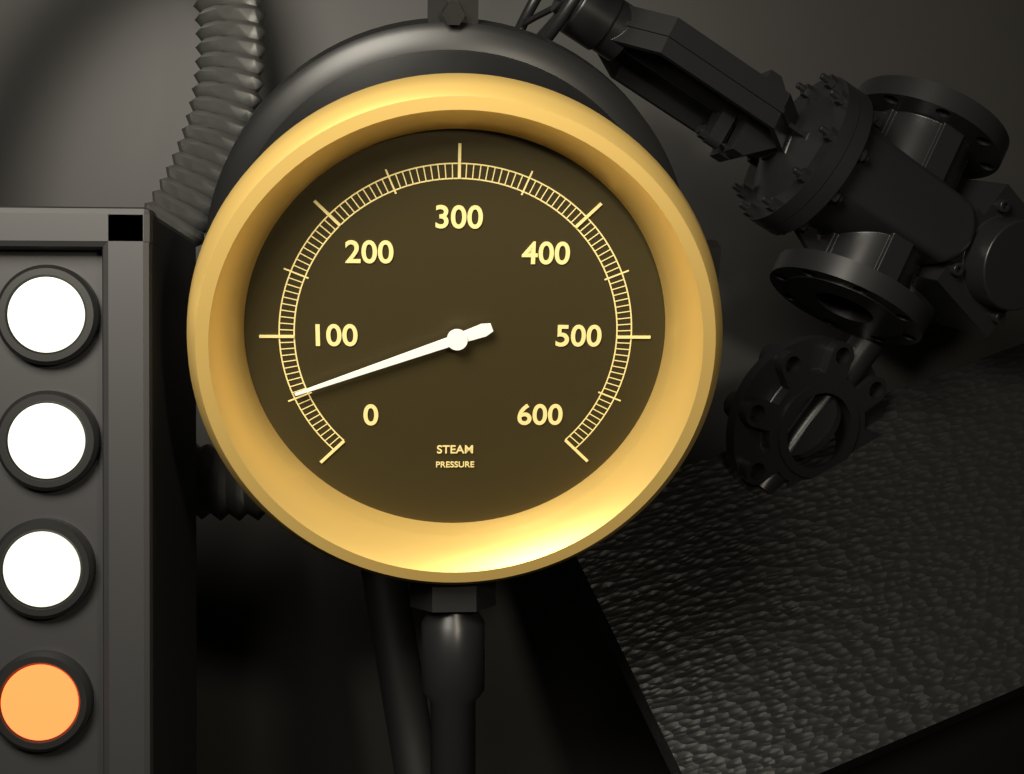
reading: 55 (no unit)
